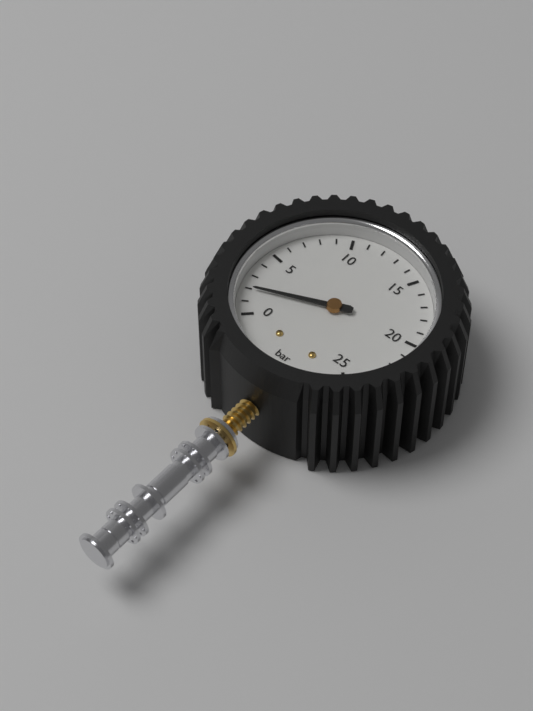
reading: 2 bar
